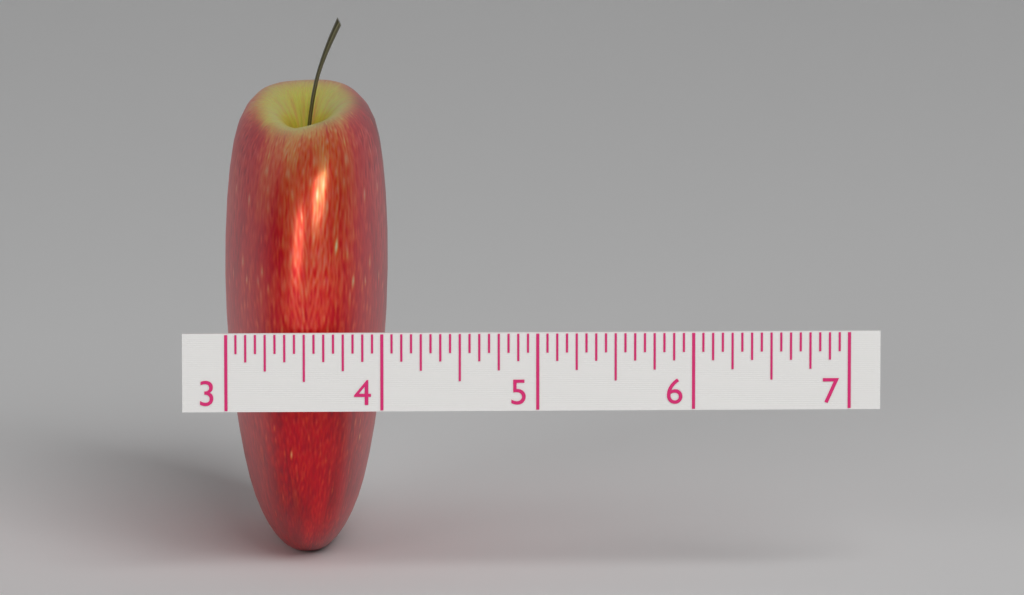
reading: 4.0625 (no unit)
